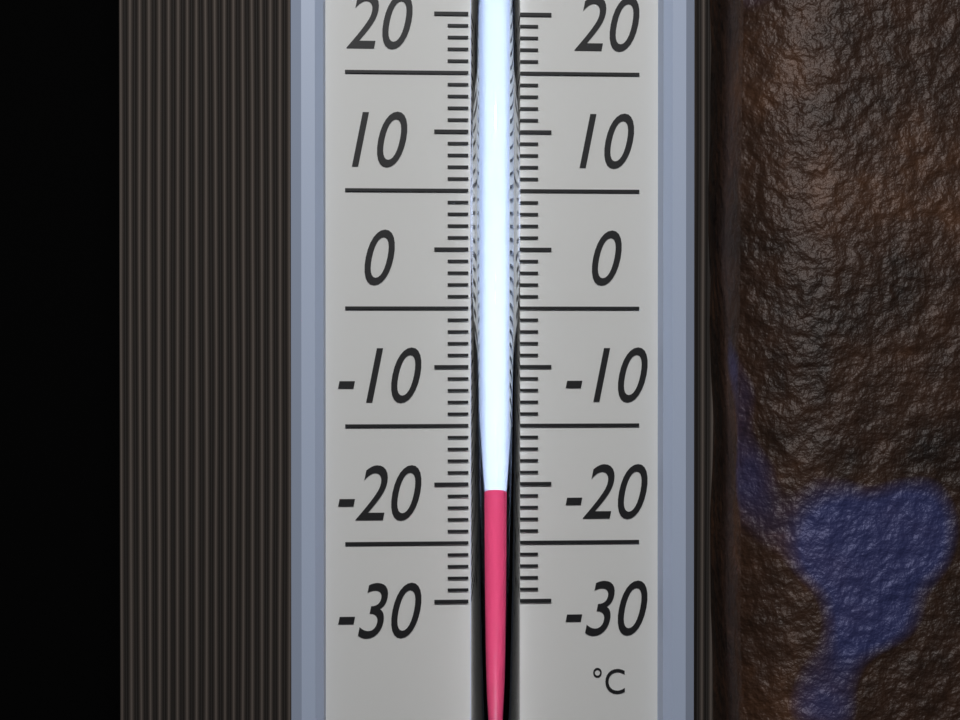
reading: -20 °C
